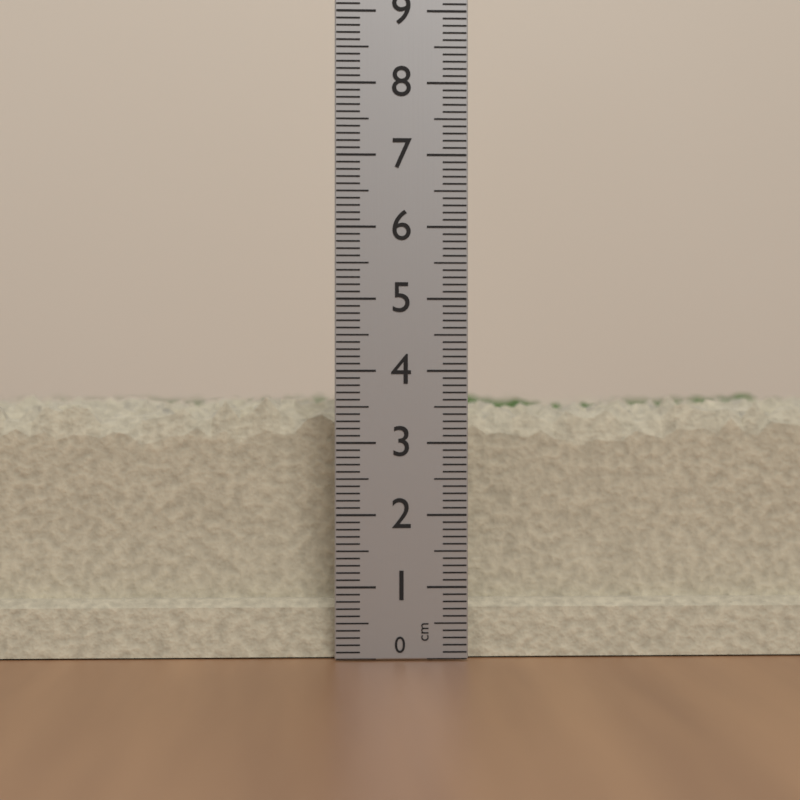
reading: 3.8 cm
